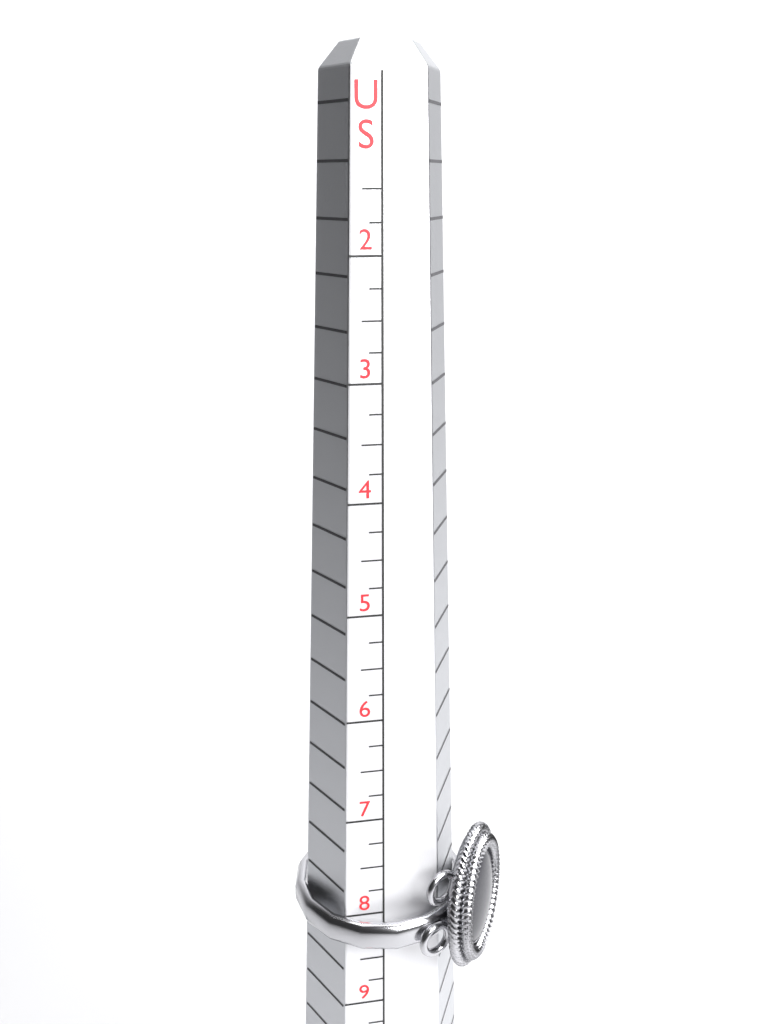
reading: 8.25 US
